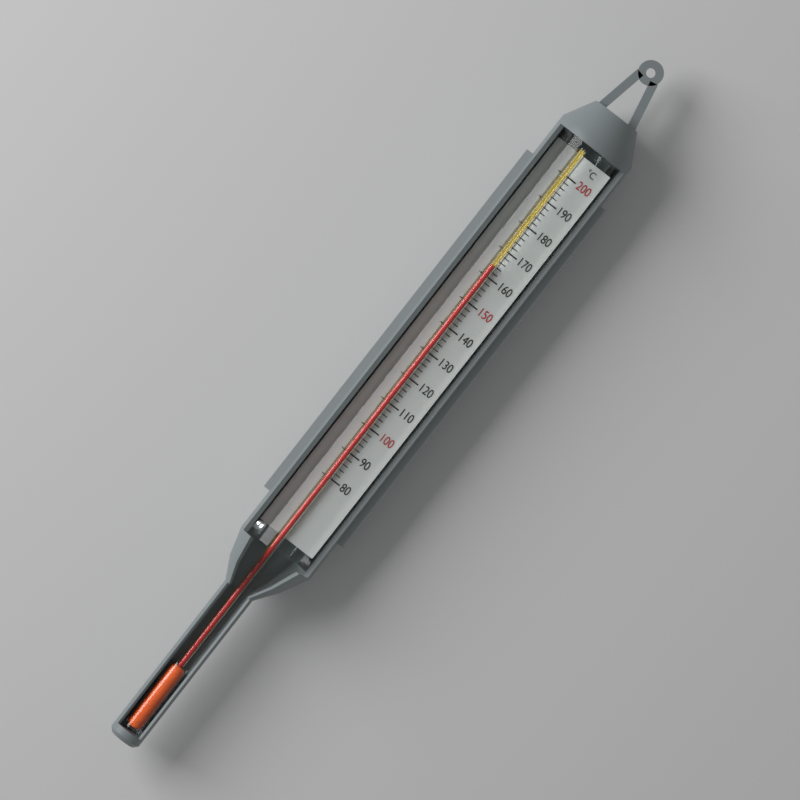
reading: 164 °C
